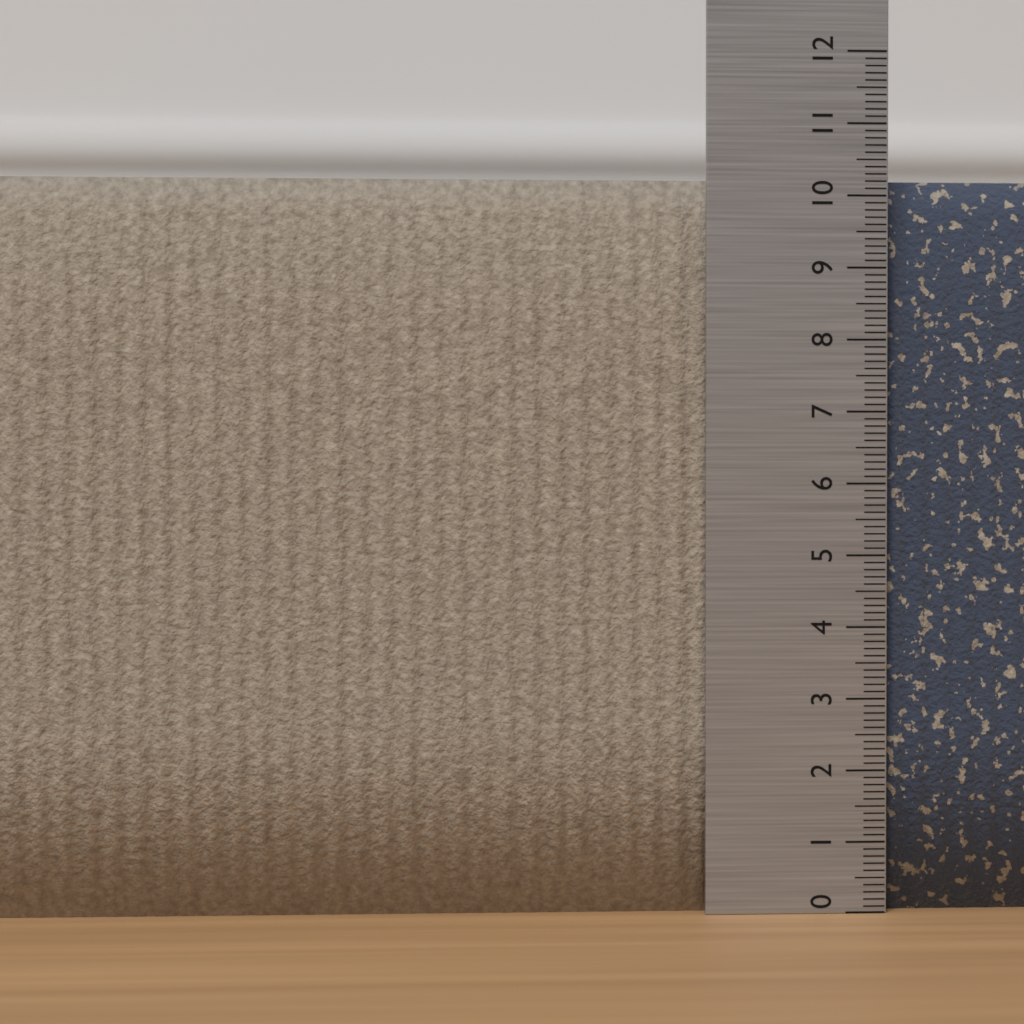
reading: 10.3 (no unit)
